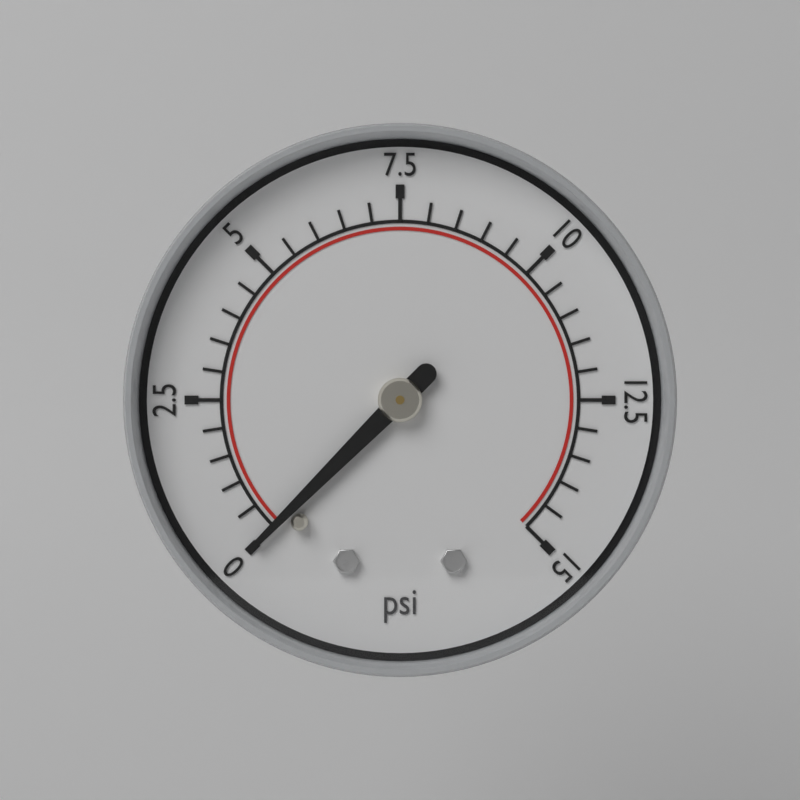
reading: 0.0 psi
